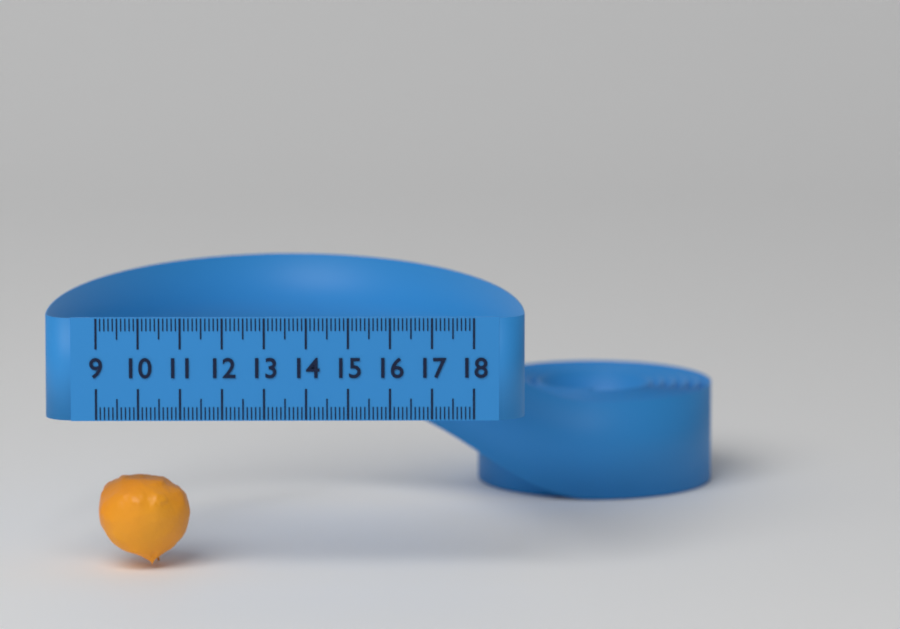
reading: 11.2 (no unit)
